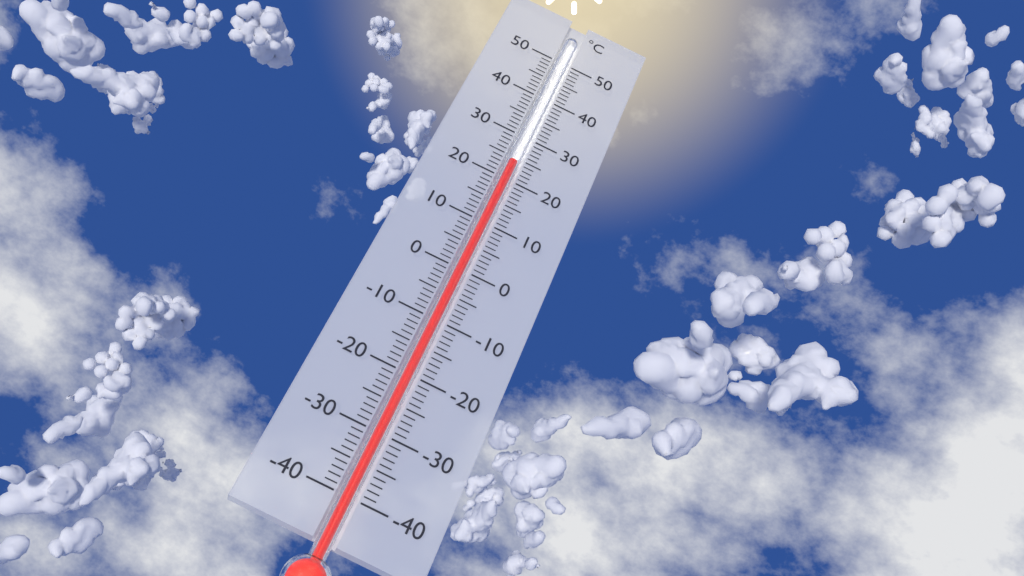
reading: 24 °C
